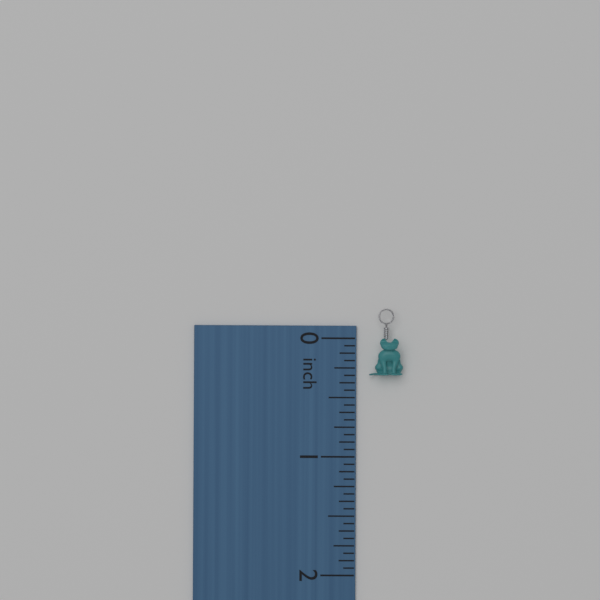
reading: 0.3125 inch
